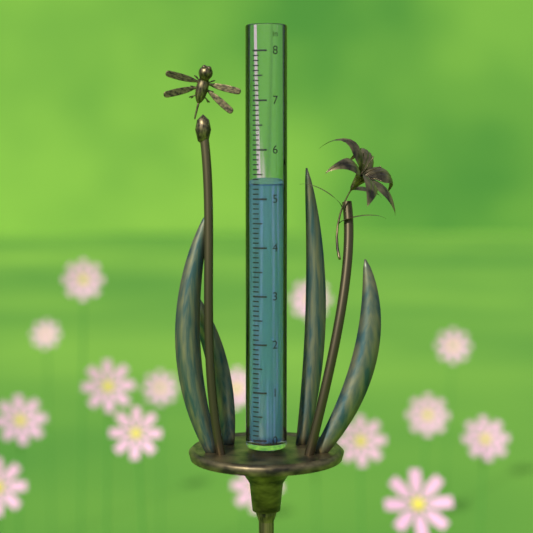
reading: 5.3 in
